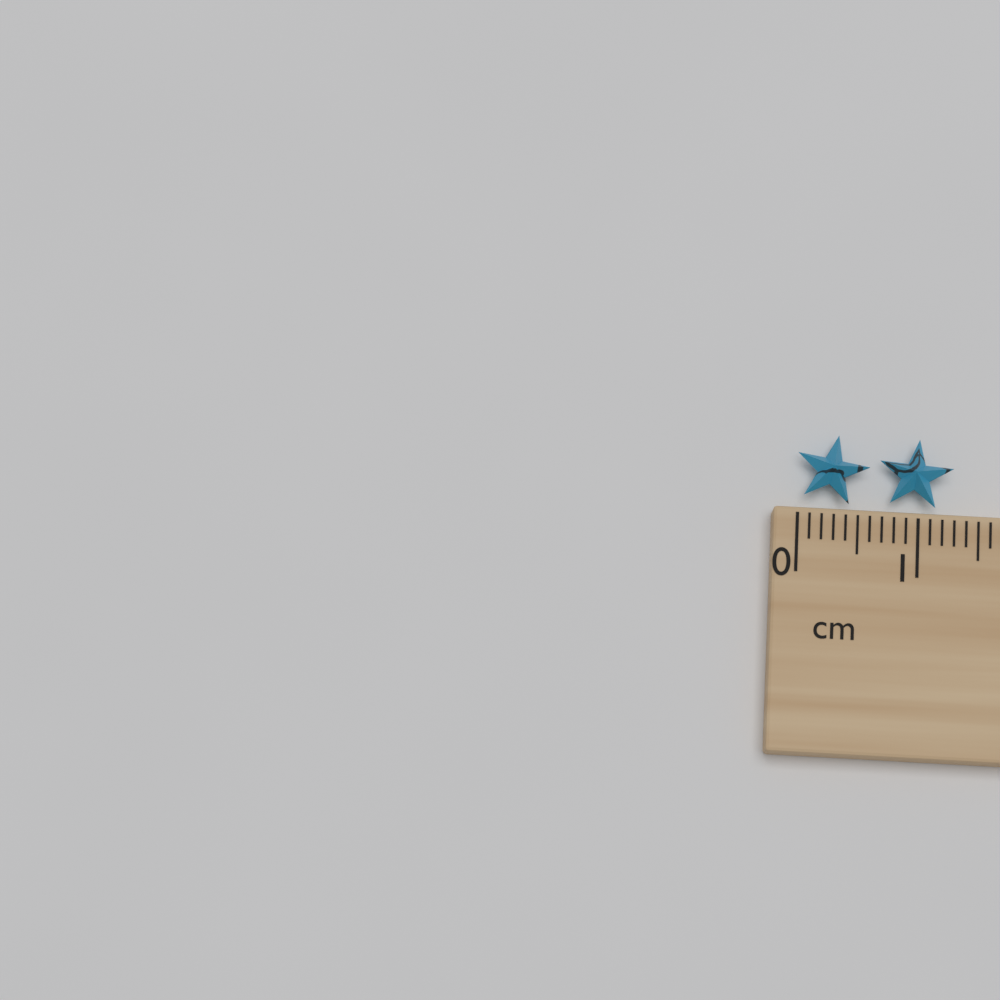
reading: 1.3 cm
